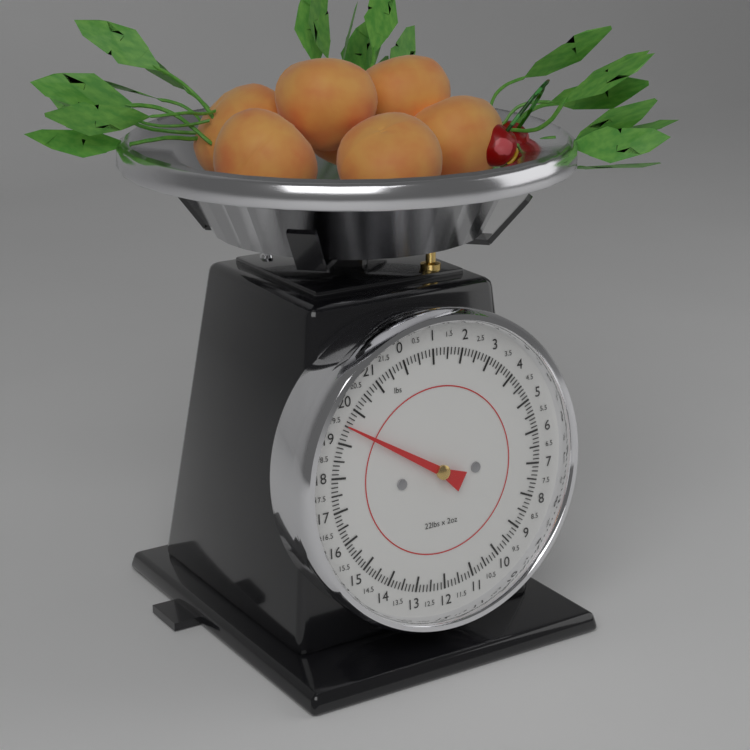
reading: 19.500 lbs
